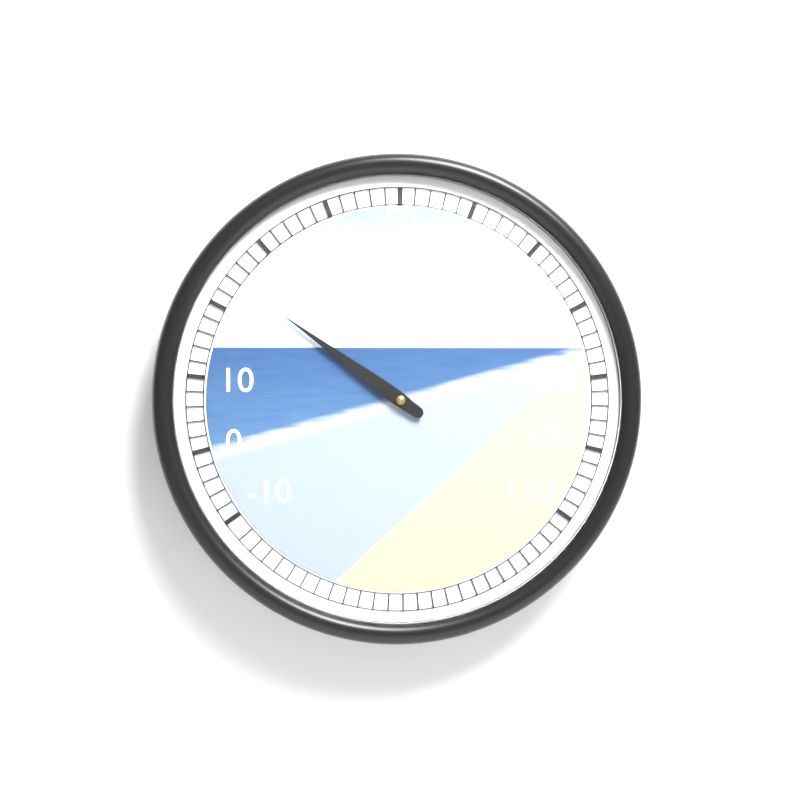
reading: 24 (no unit)
